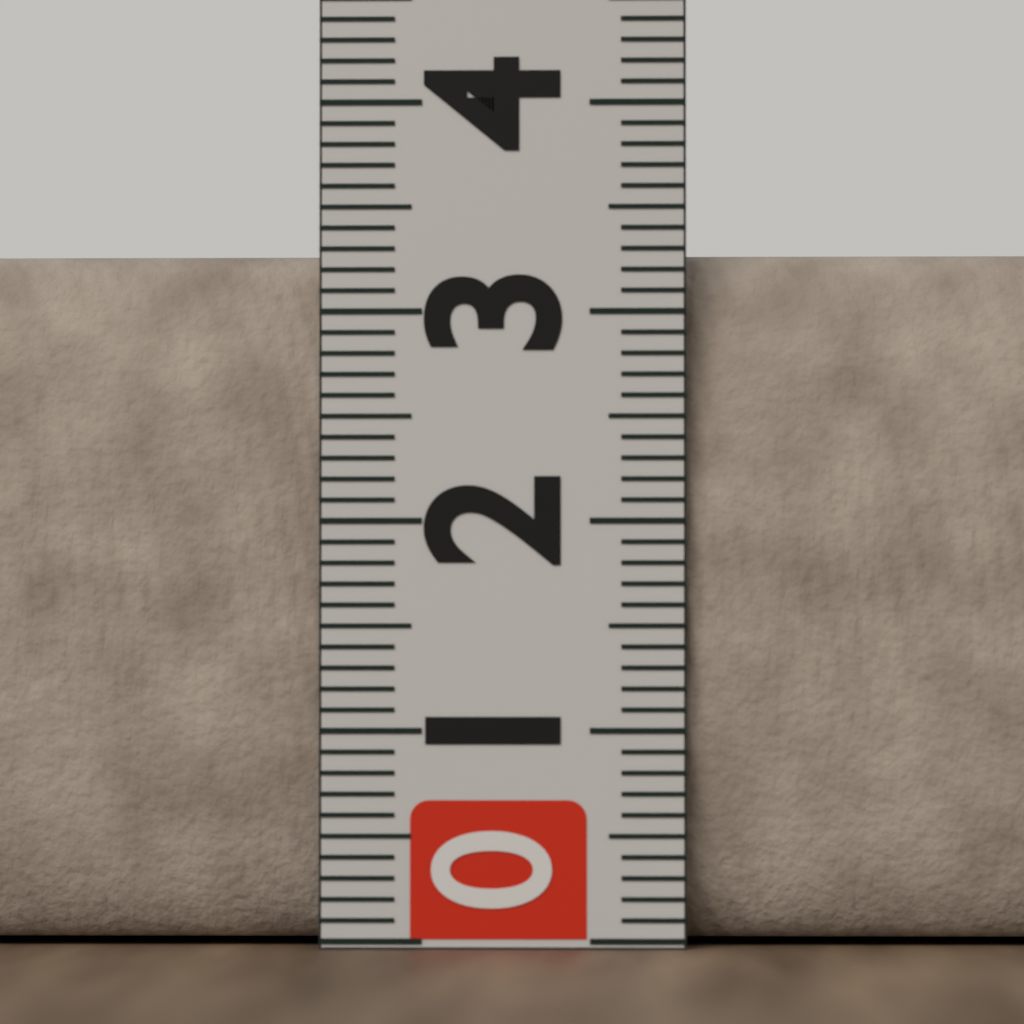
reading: 3.3 (no unit)
